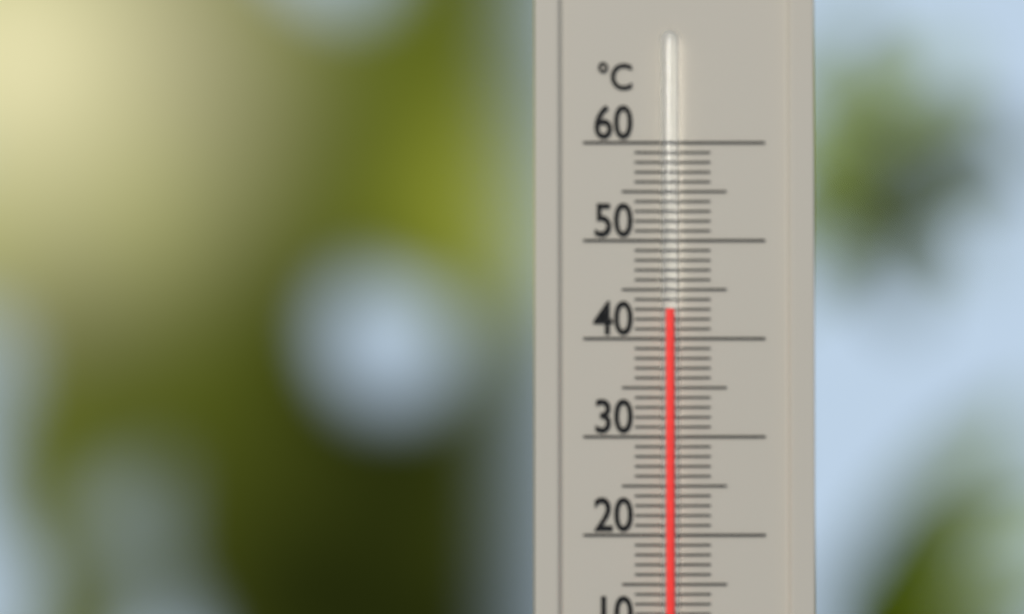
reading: 43 °C
